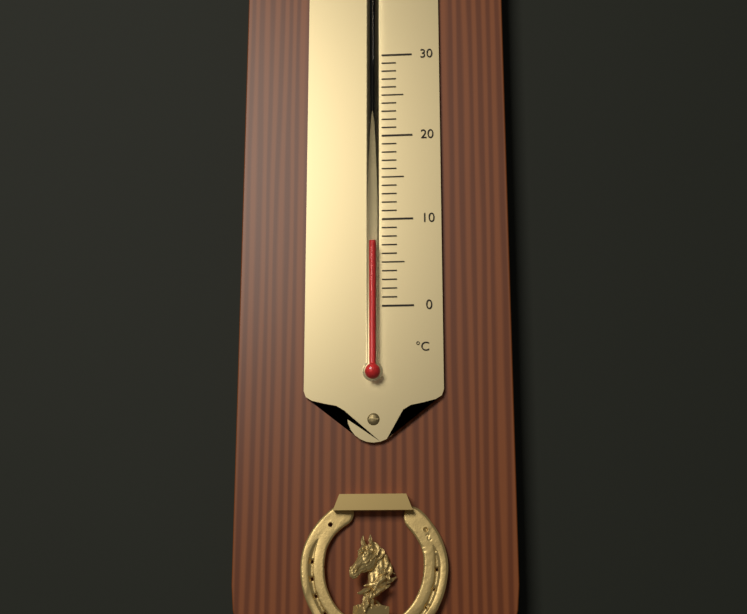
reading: 7 °C
